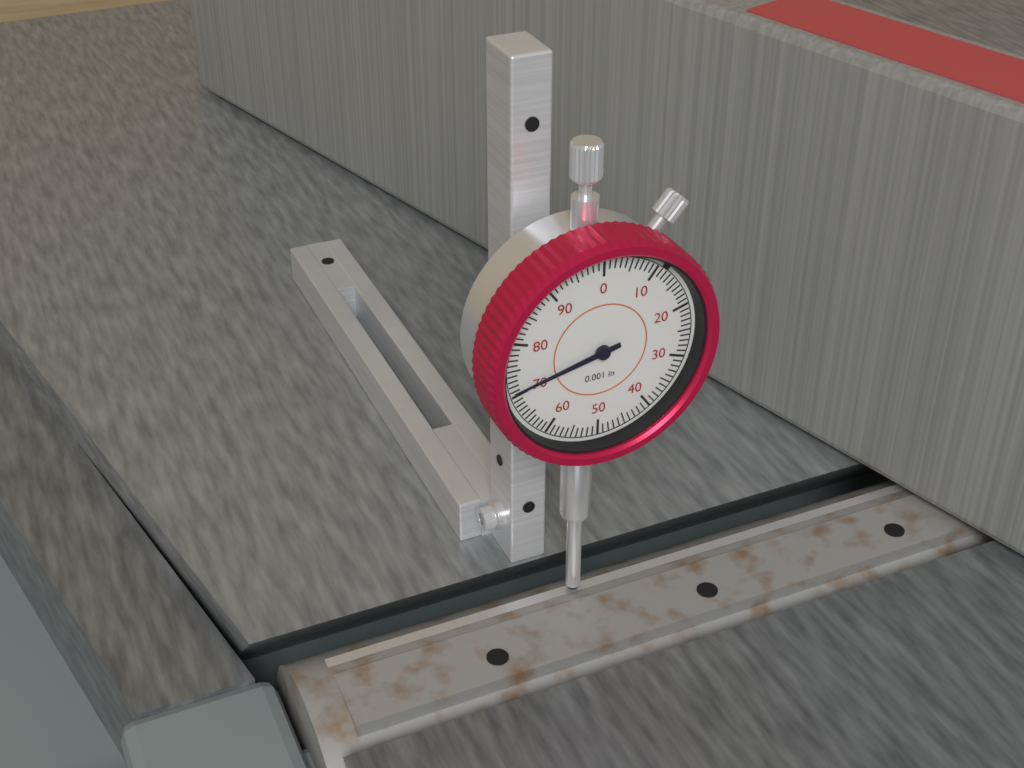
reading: 0.071 in
